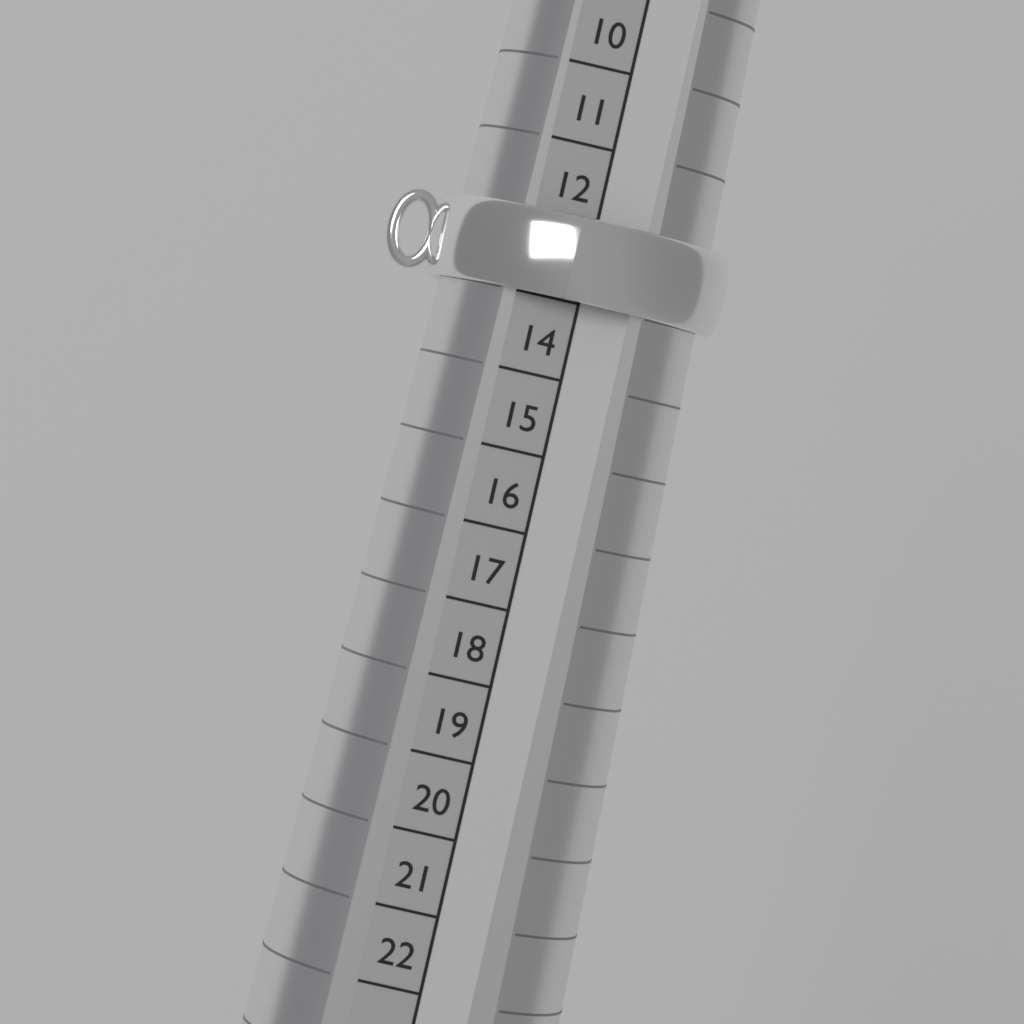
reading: 13 (no unit)
